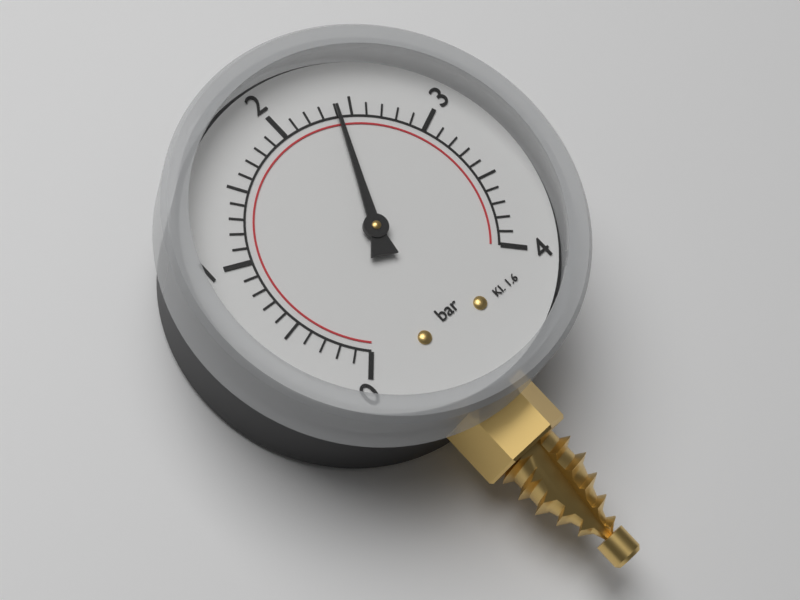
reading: 2.4 bar
